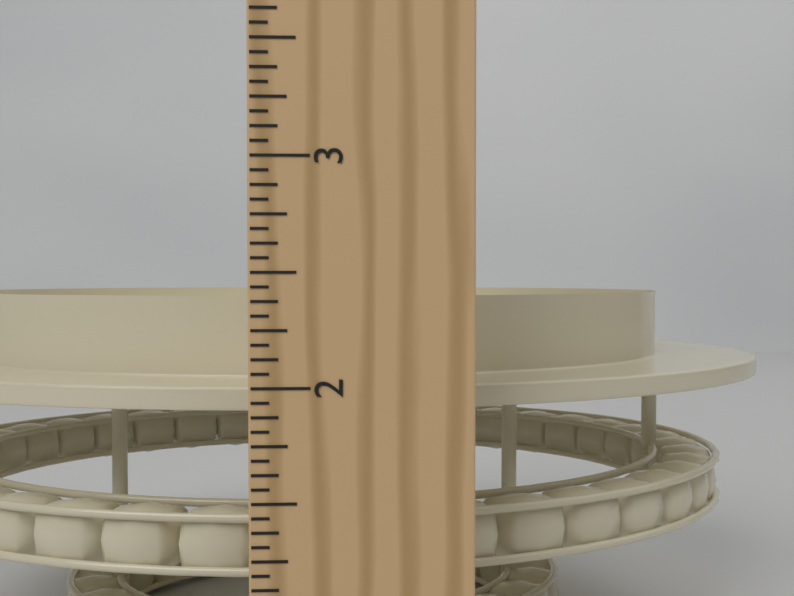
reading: 2.3750 in
